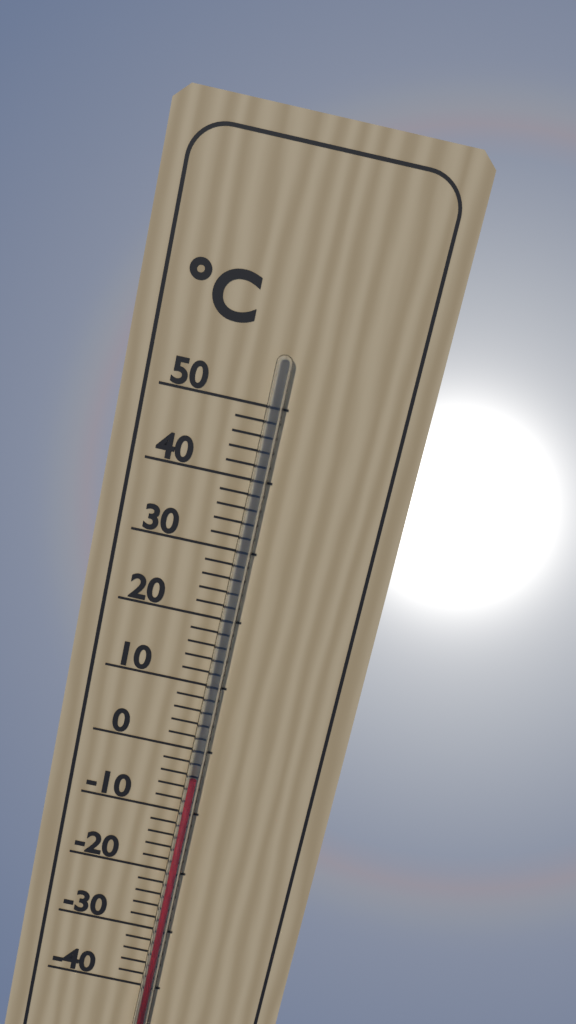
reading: -4 °C
